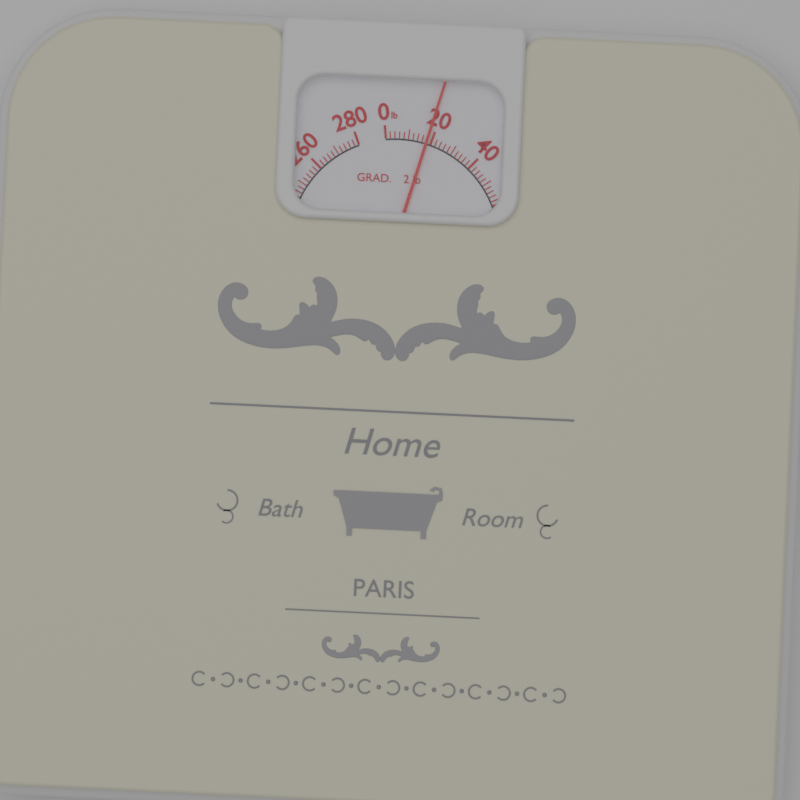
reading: 18 lb
